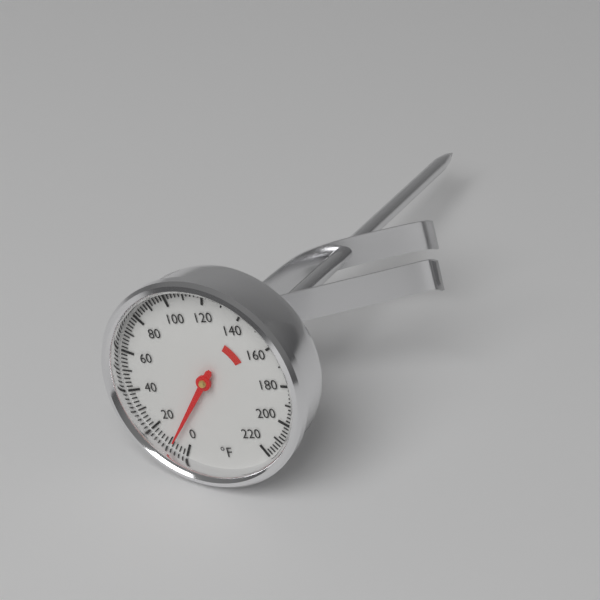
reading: 8 °F
